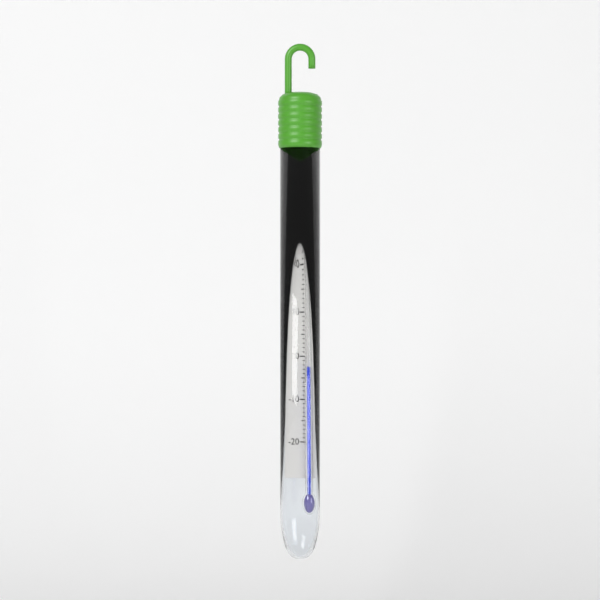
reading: -2 °C
